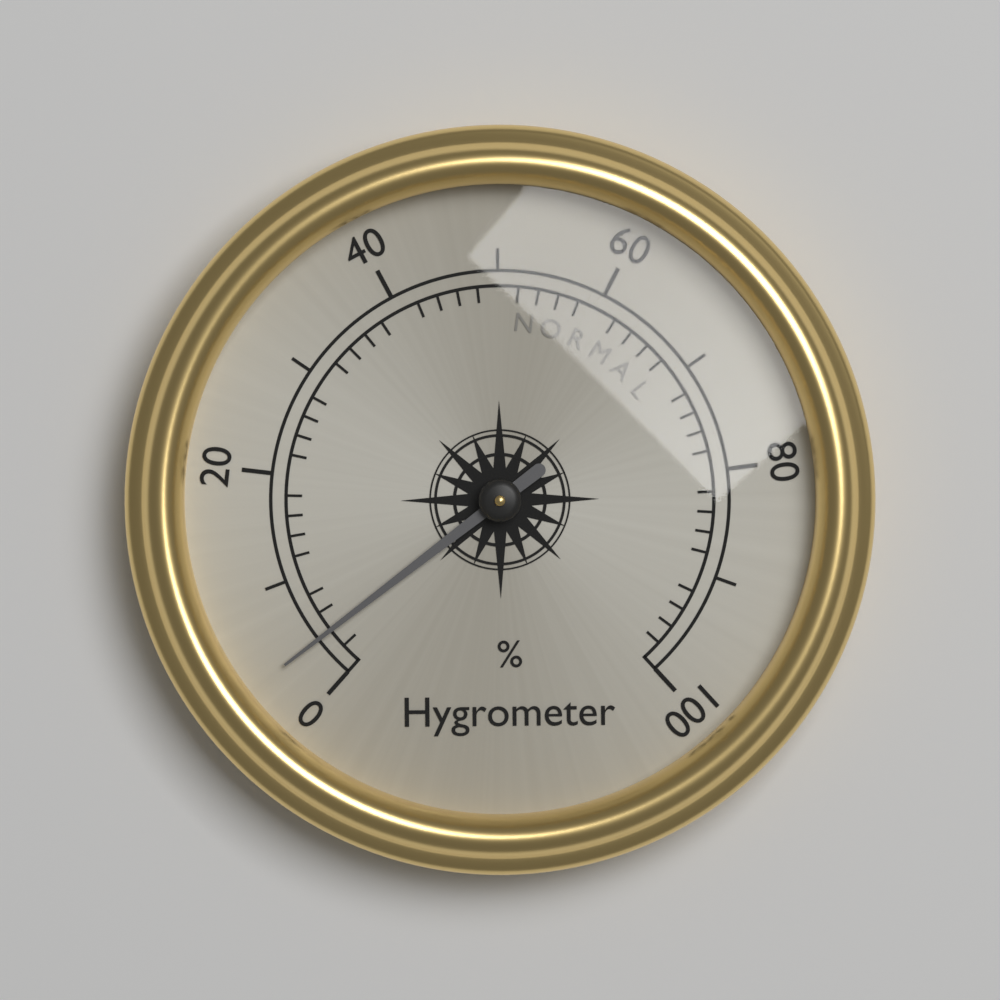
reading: 4 %
